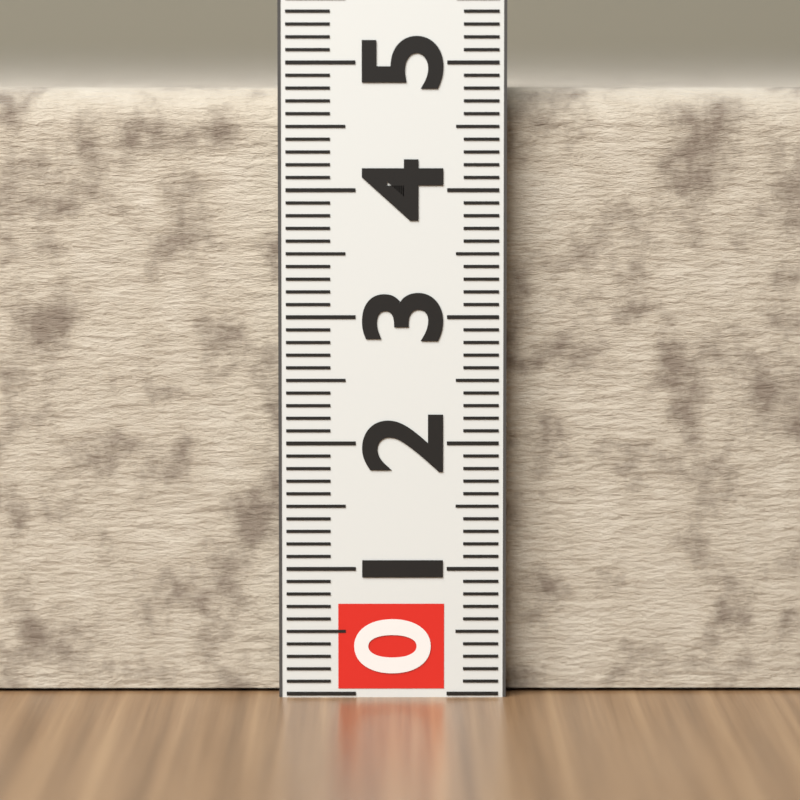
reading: 4.8 (no unit)
